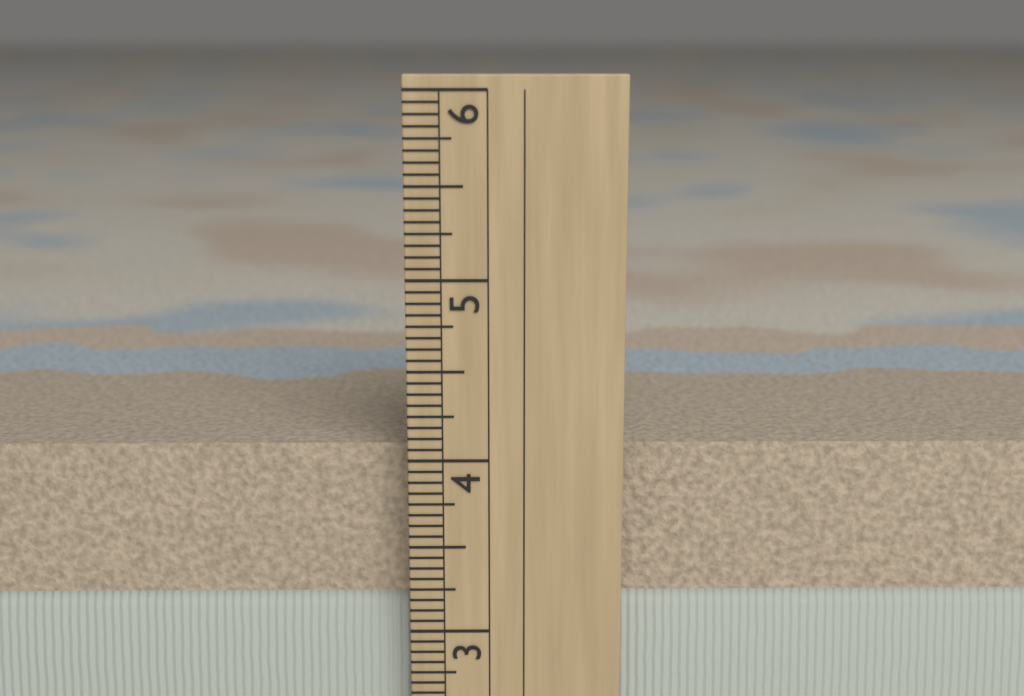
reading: 4.0625 in
